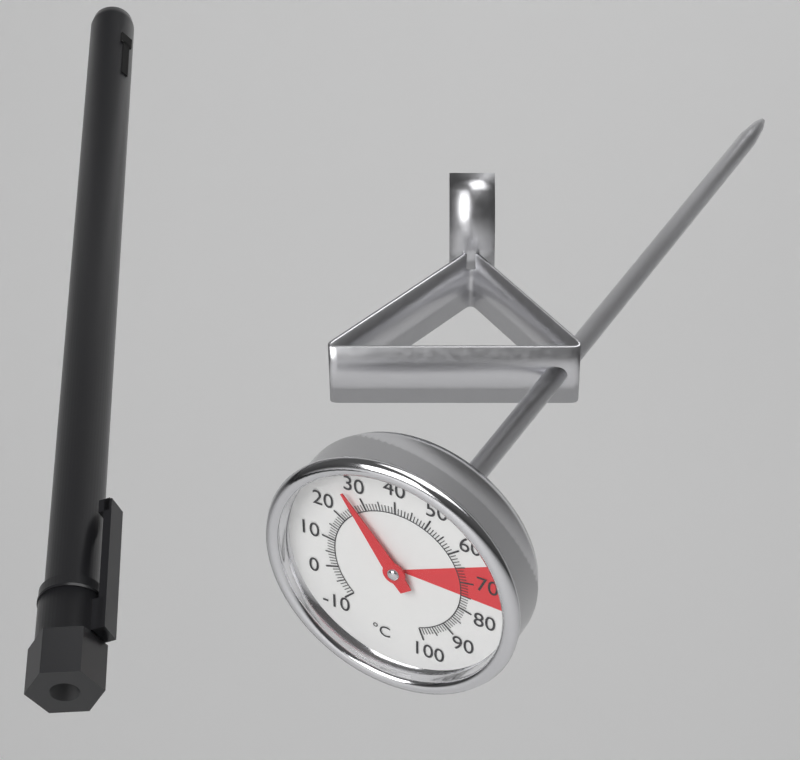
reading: 27 °C
